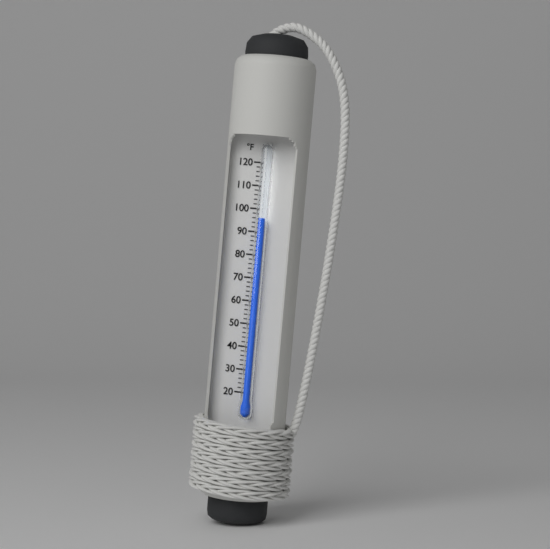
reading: 96 °F
